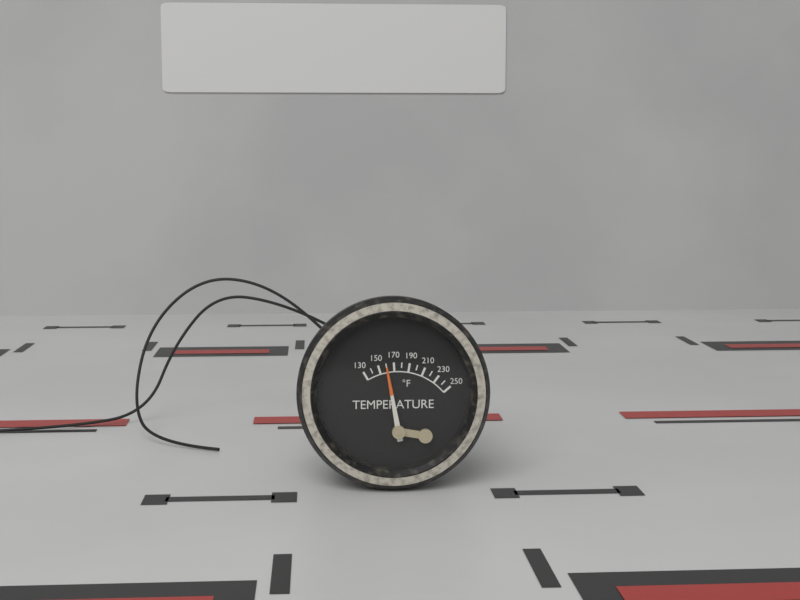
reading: 160 °F
